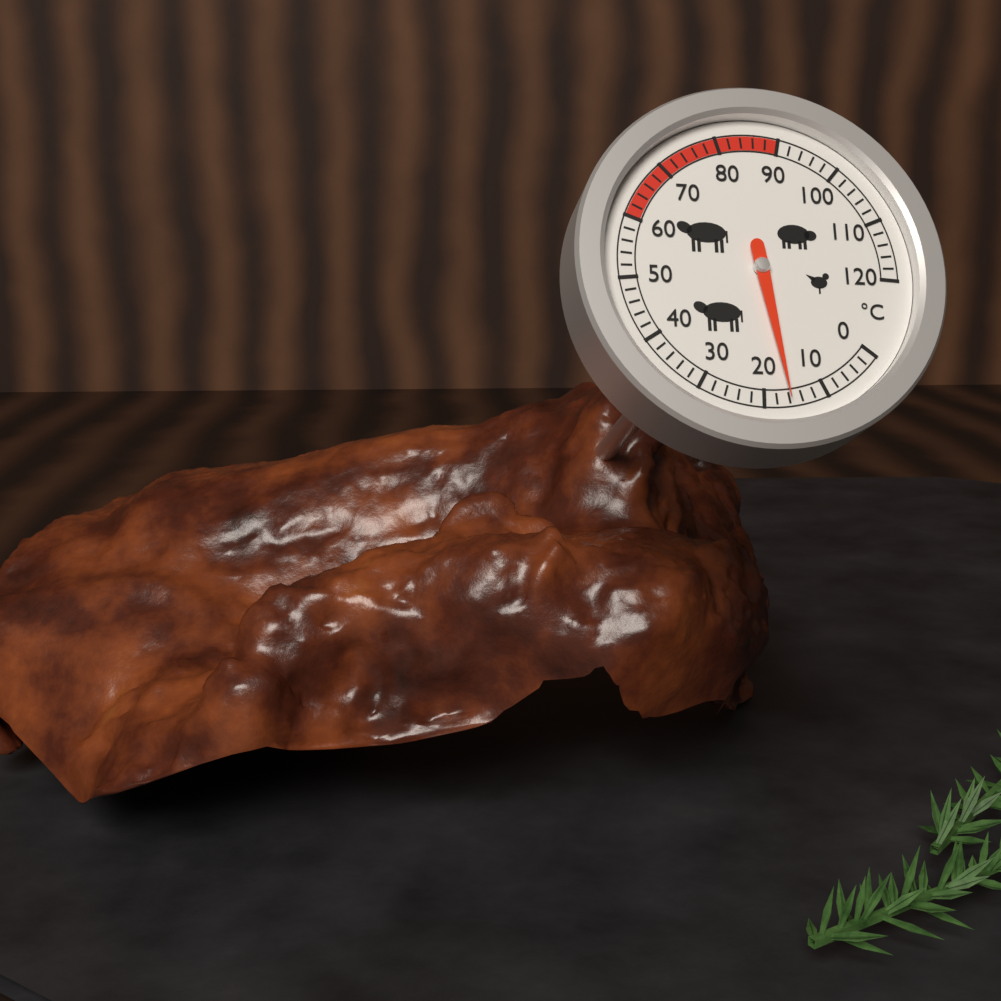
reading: 16 °C
